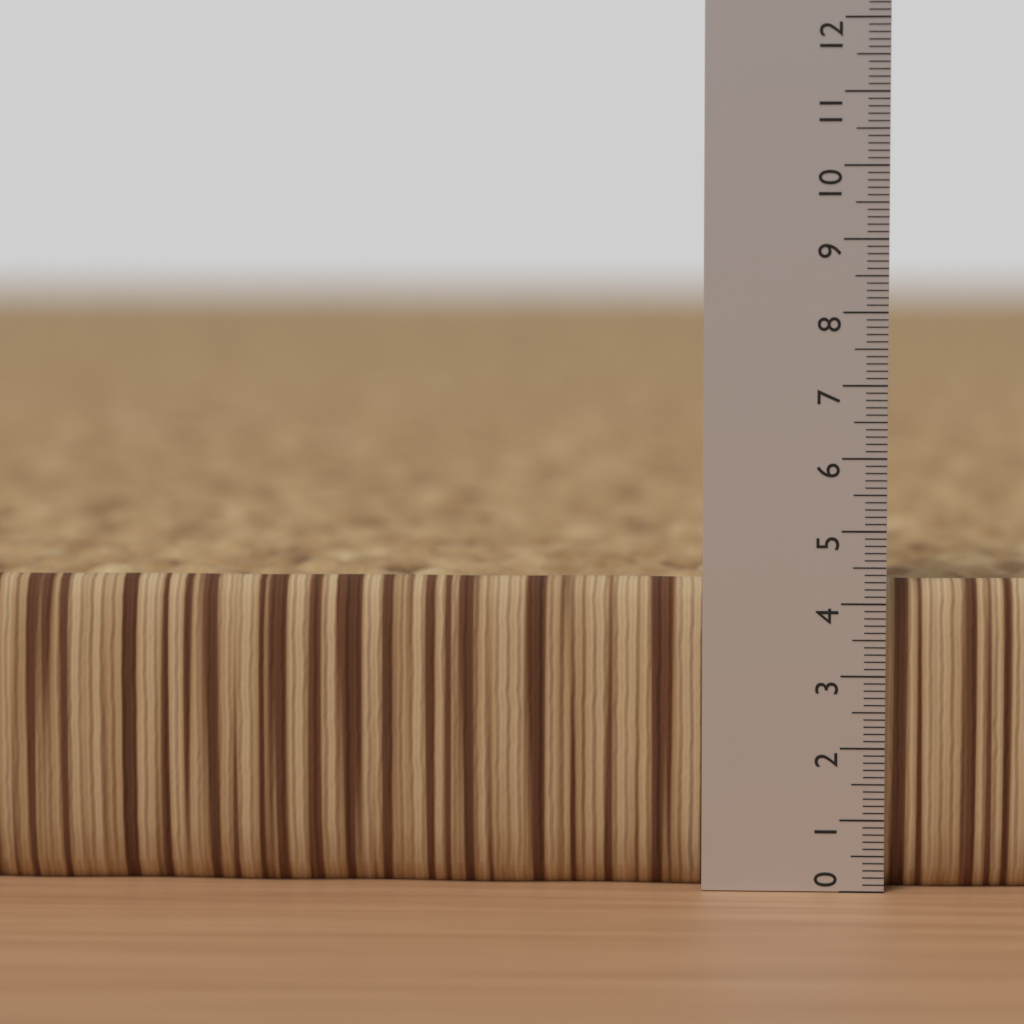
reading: 4.3 (no unit)
